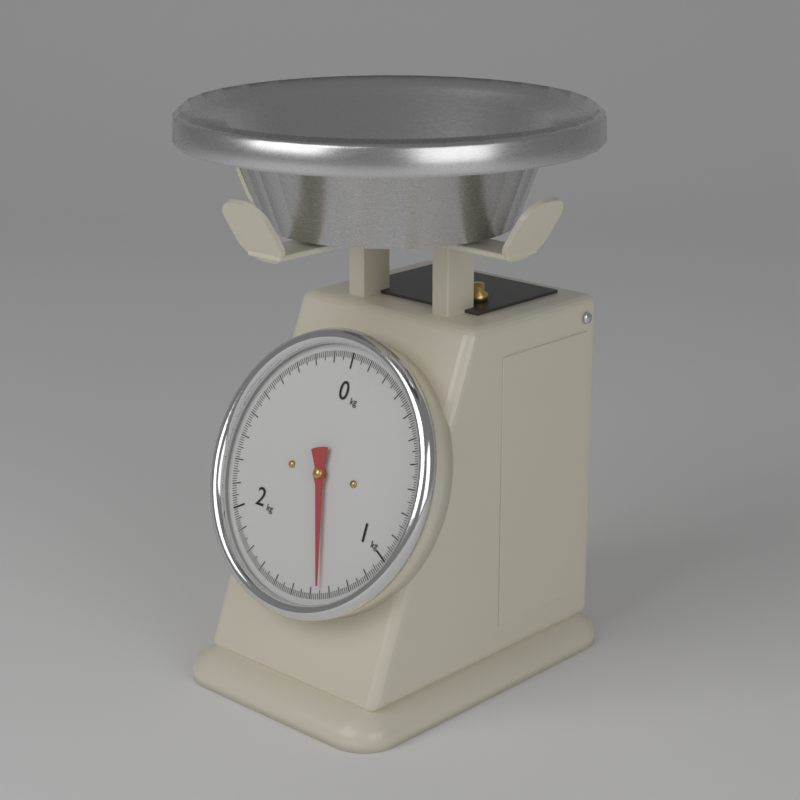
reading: 1.35 kg
